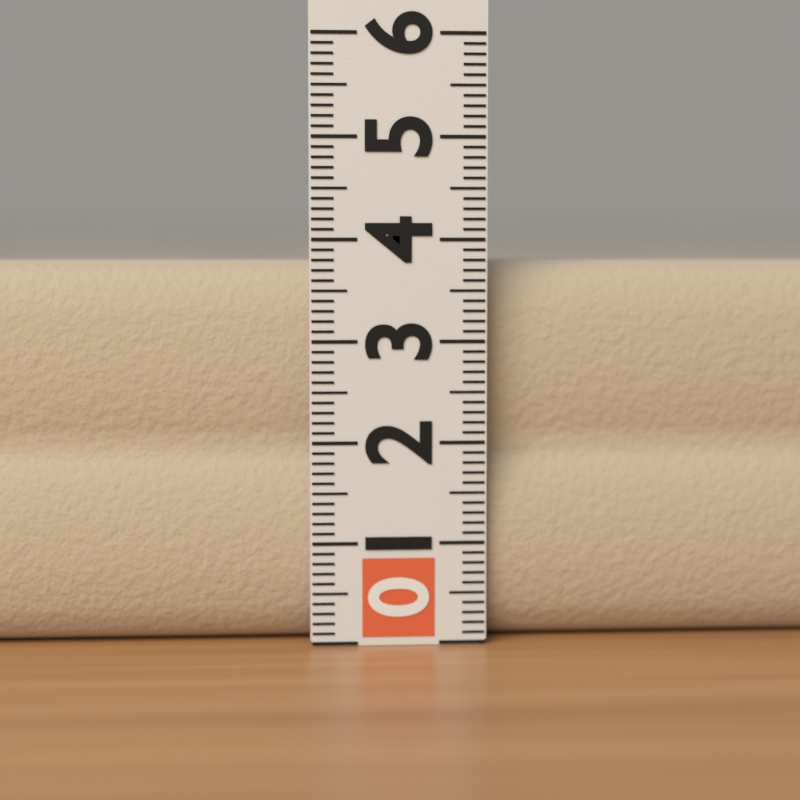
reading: 3.8 (no unit)
